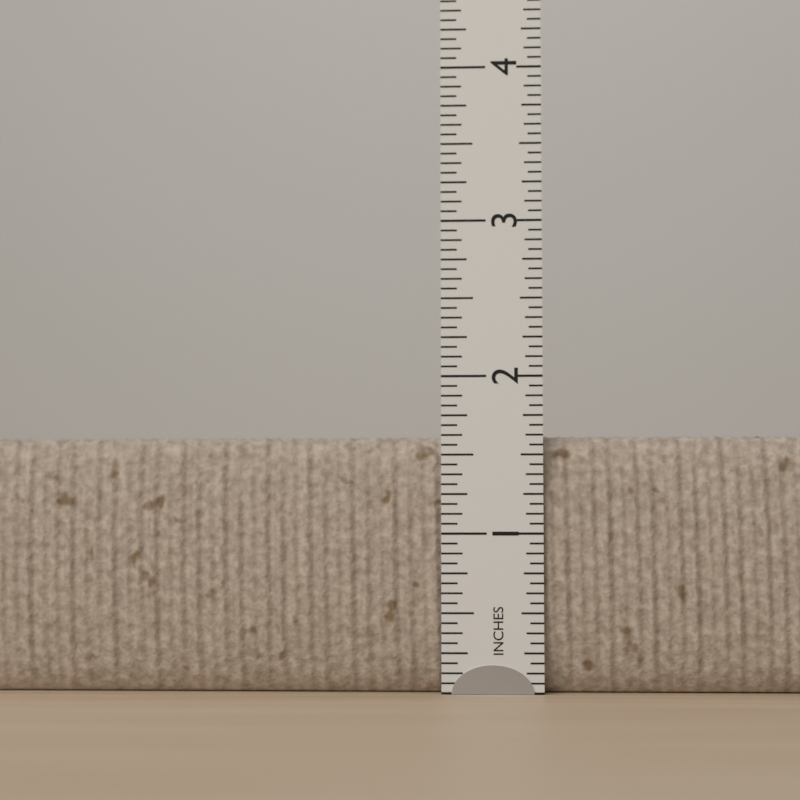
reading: 1.6250 in
